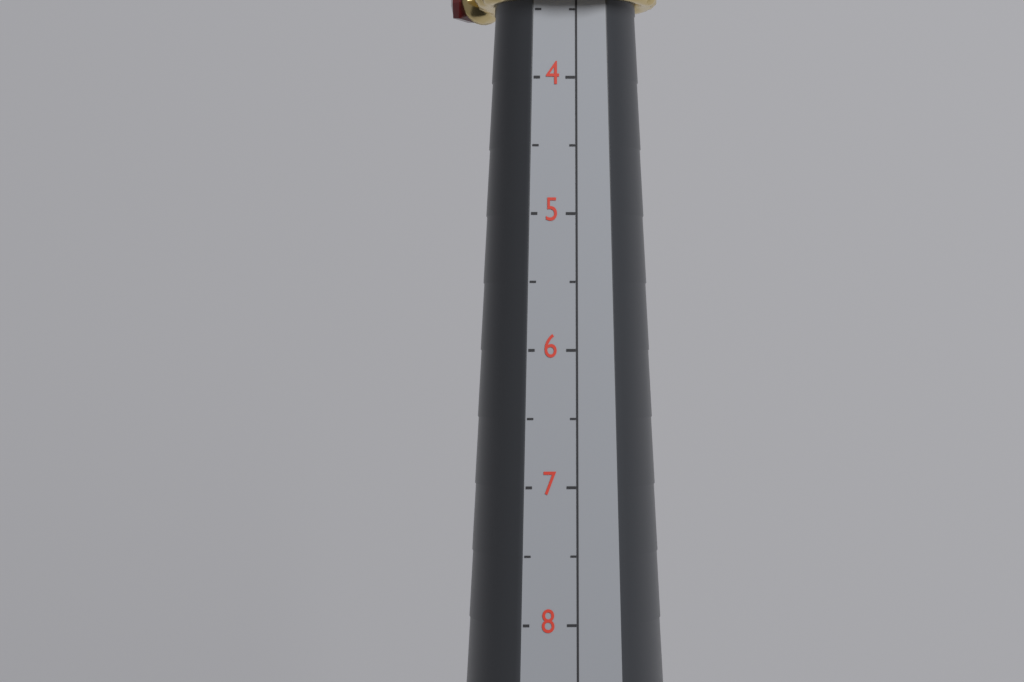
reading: 3.5 (no unit)
